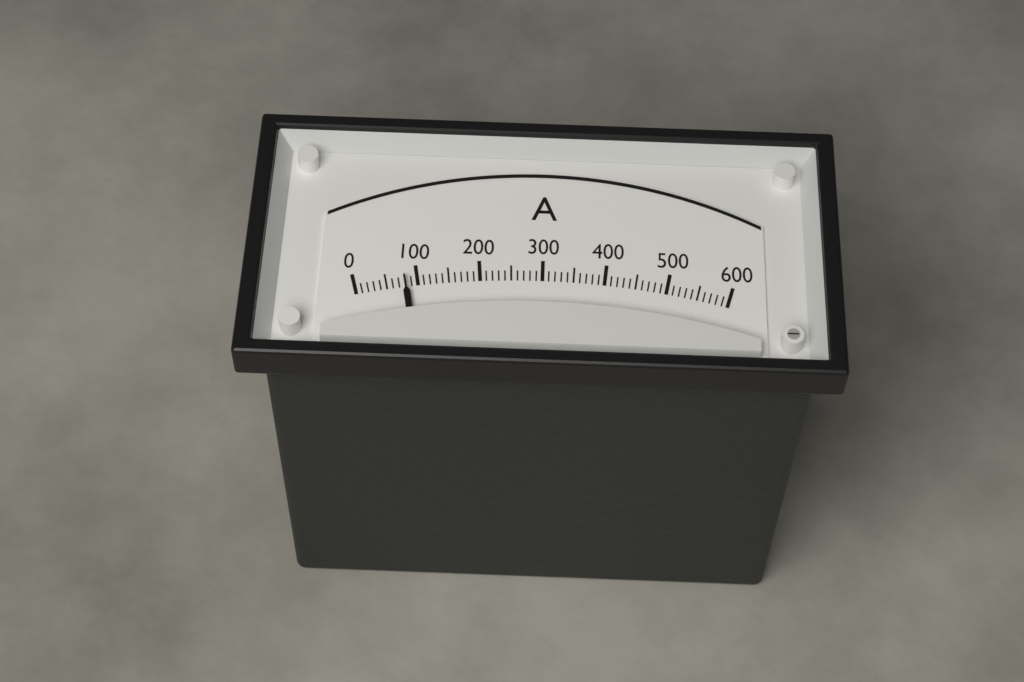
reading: 80 A
